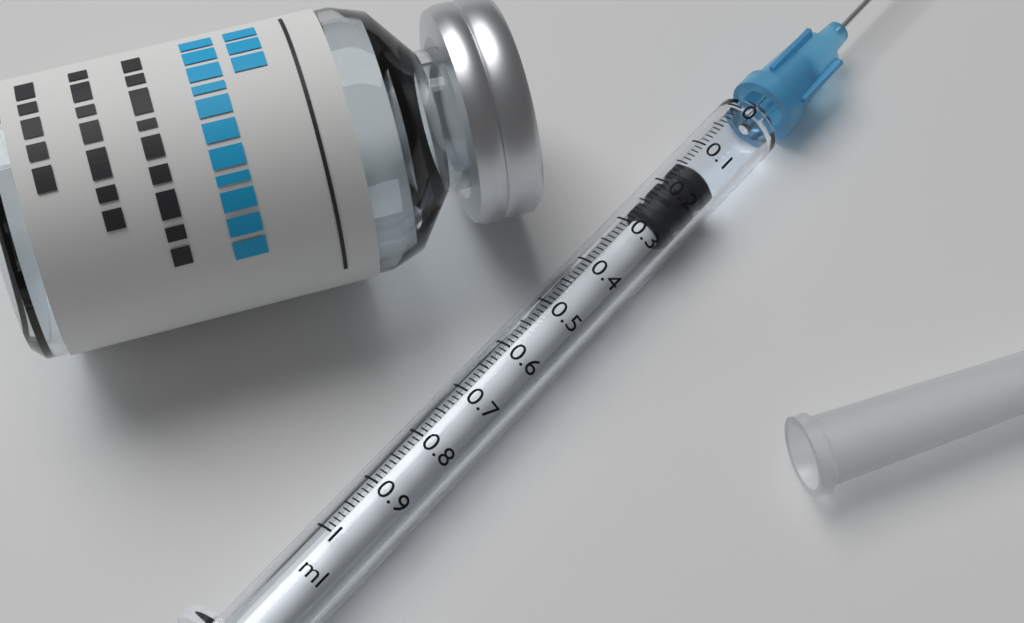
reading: 0.14 ml
